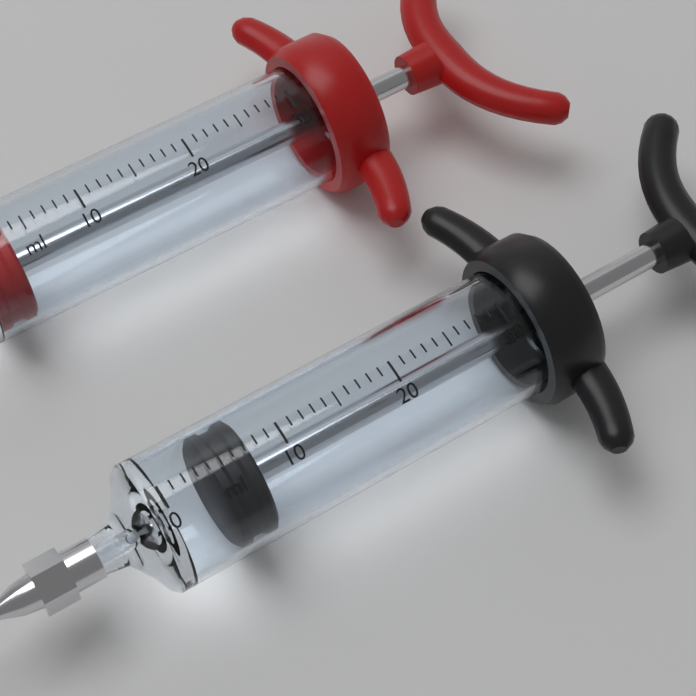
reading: 4 ml
